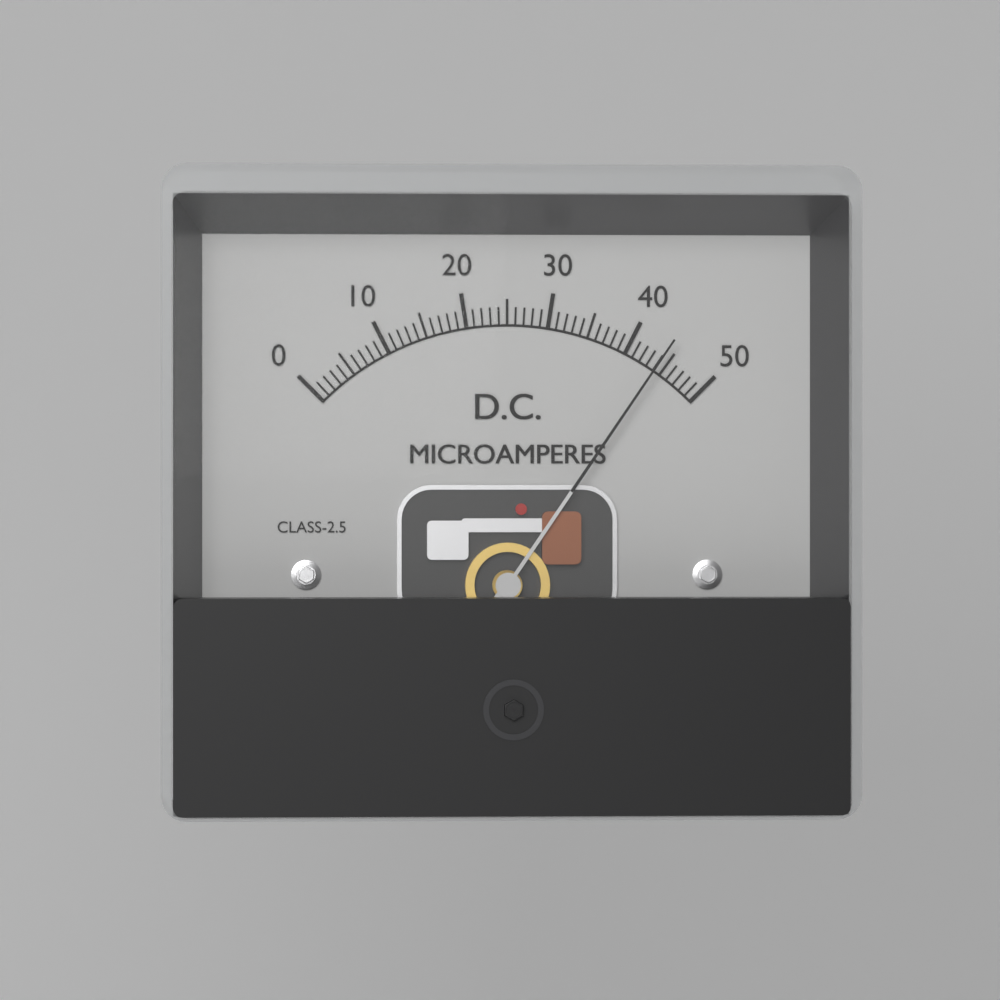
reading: 44 µA
